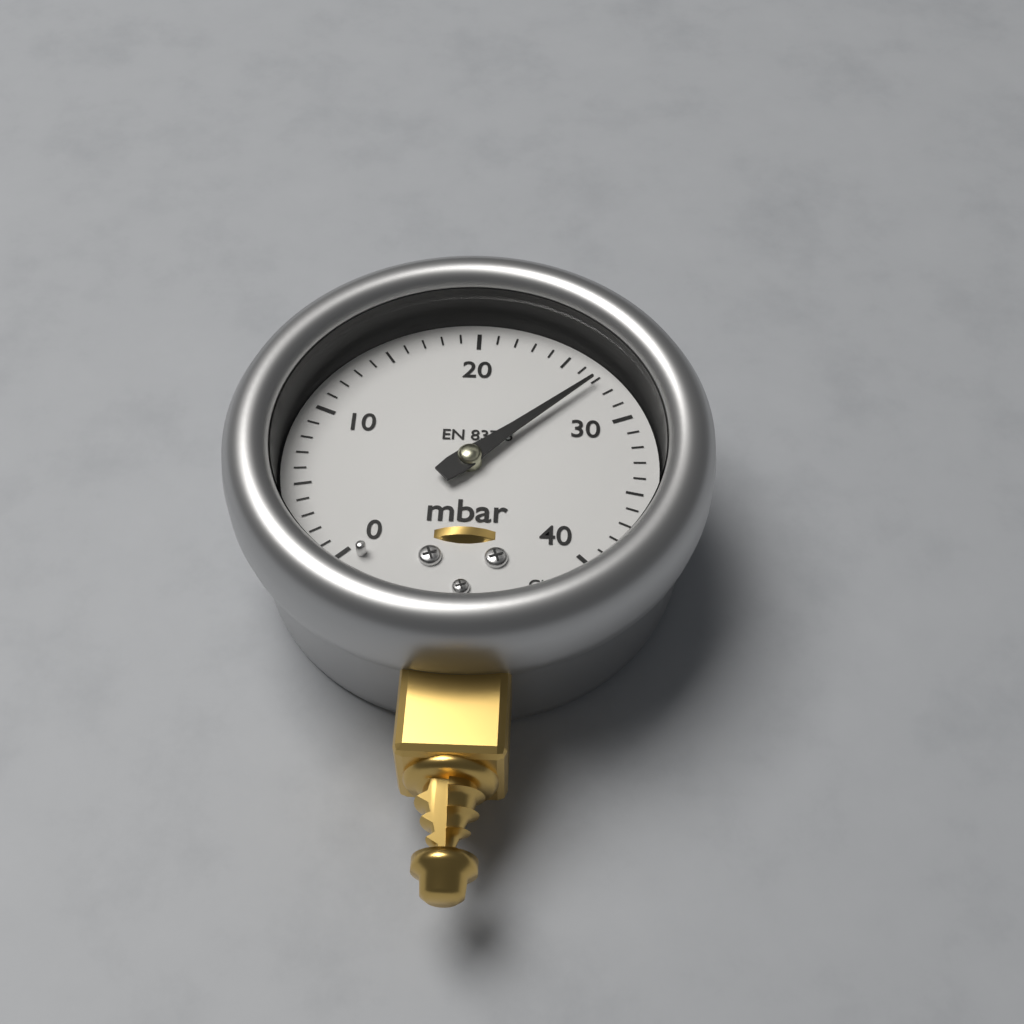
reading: 27 mbar
